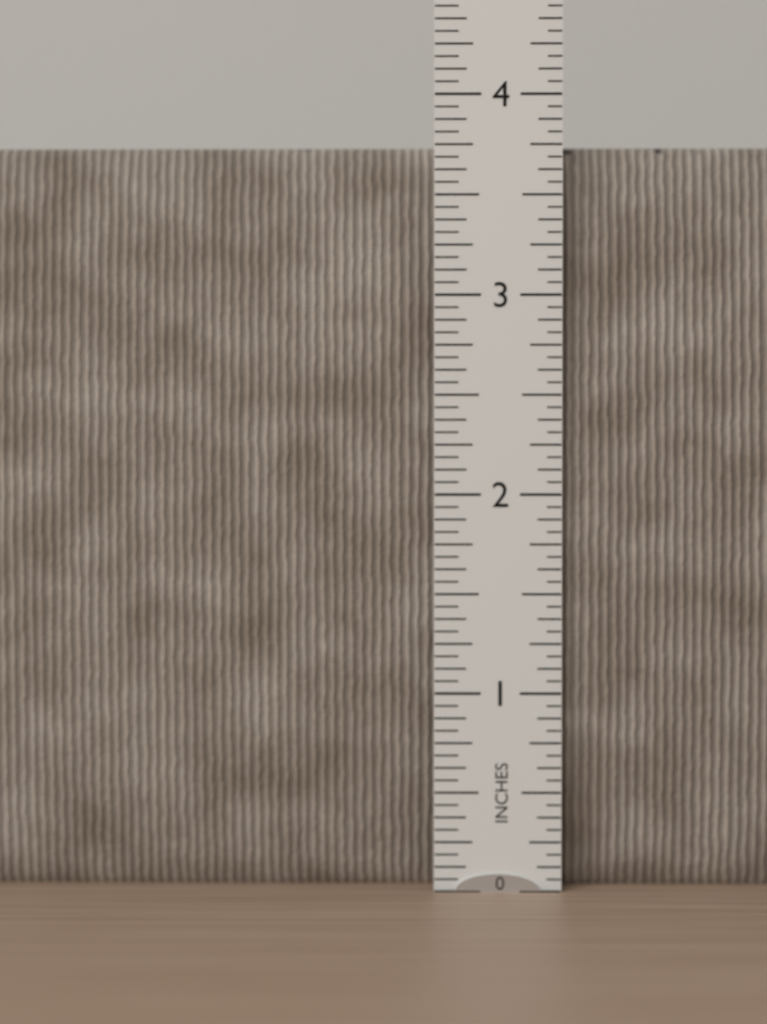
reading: 3.7500 in
